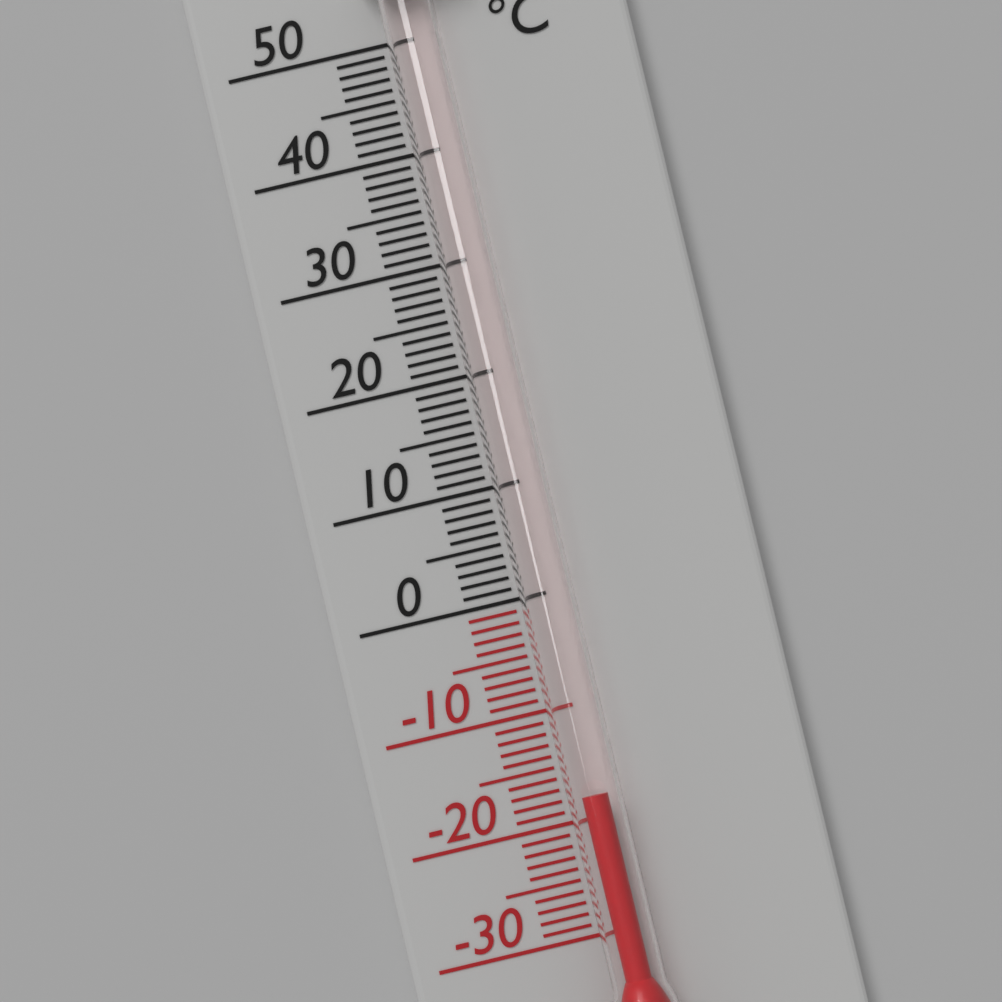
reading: -18 °C
